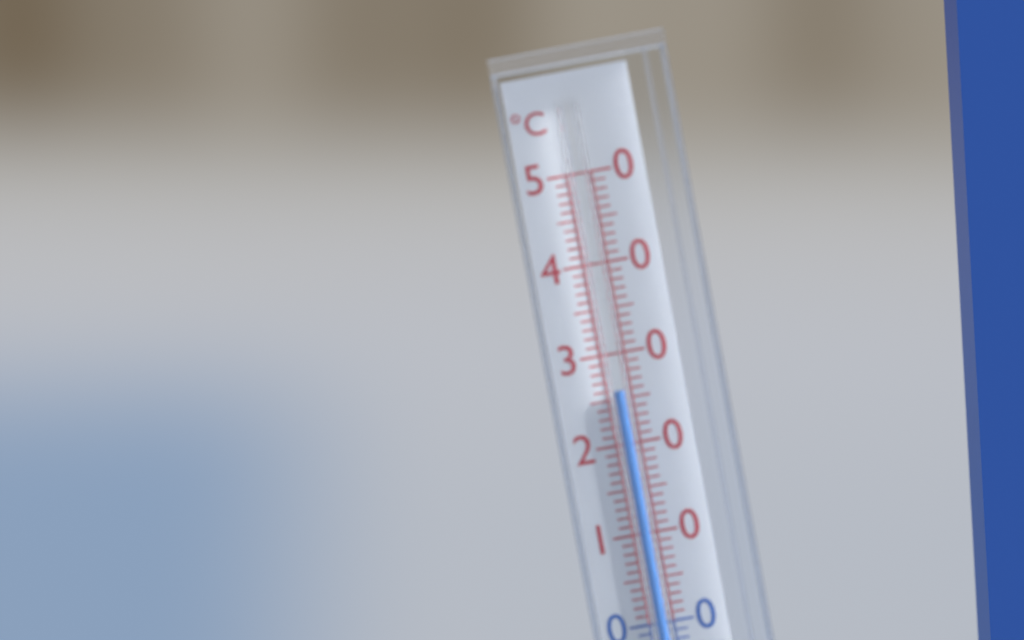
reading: 26 °C
